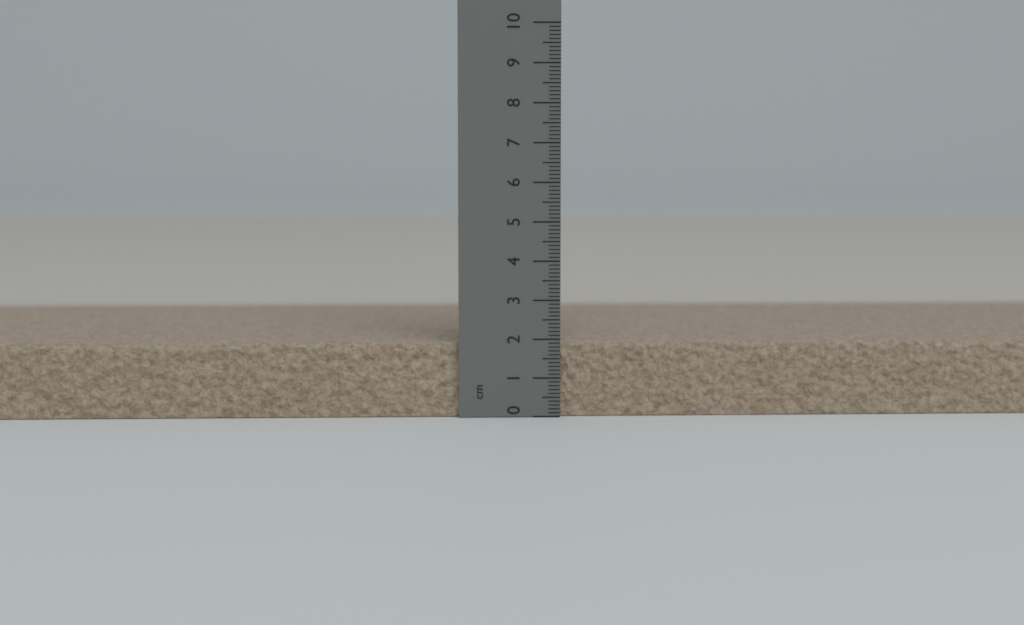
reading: 1.9 cm
